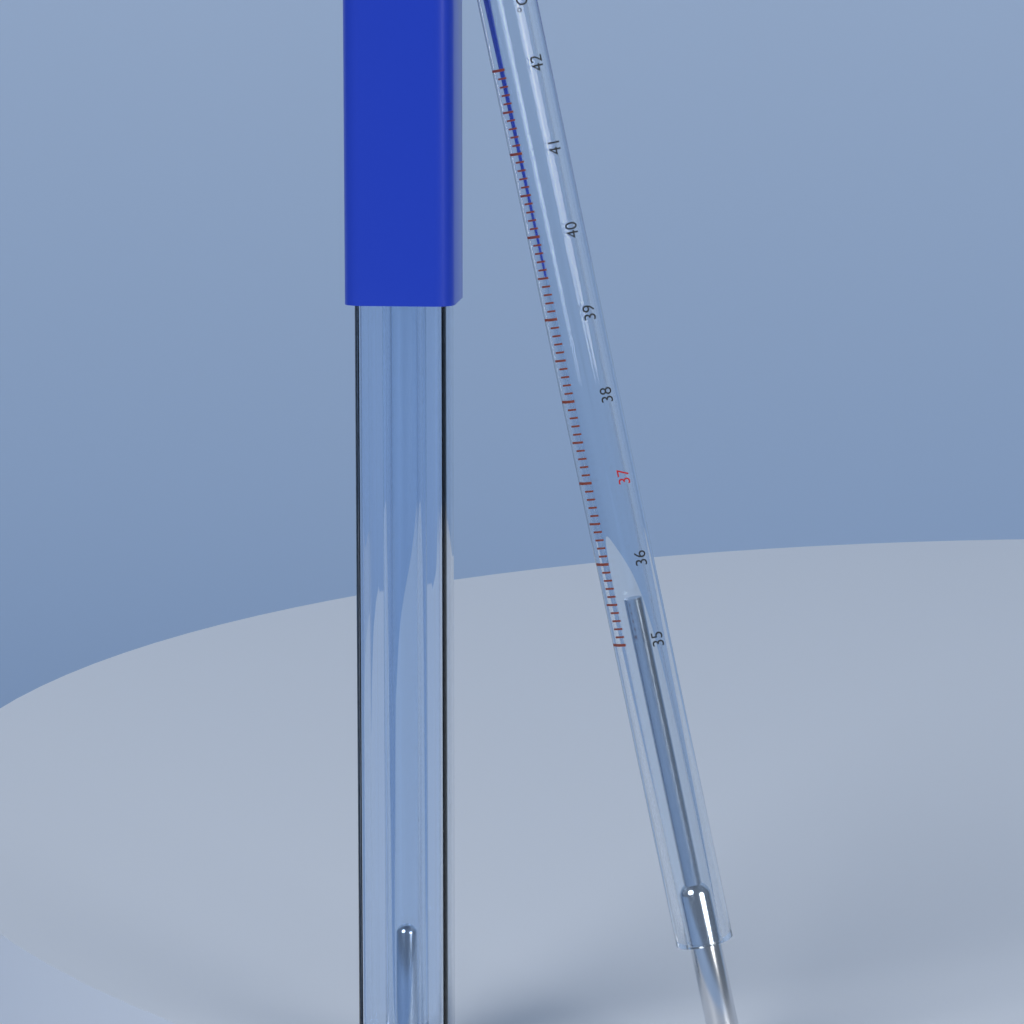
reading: 35.5 °C
